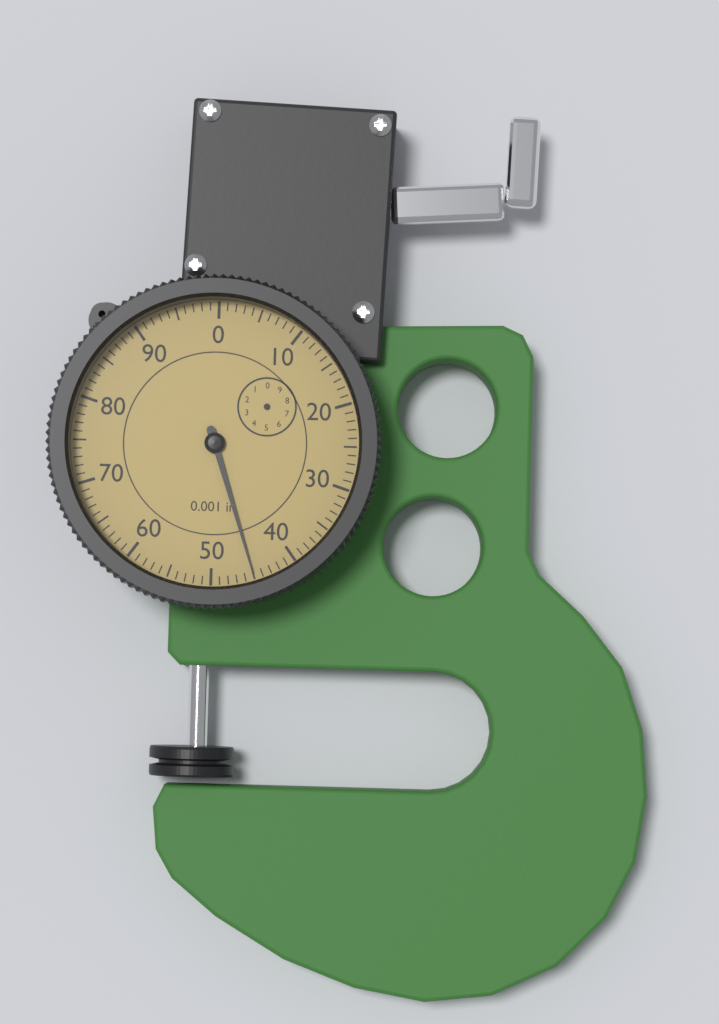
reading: 45 0.001 in
